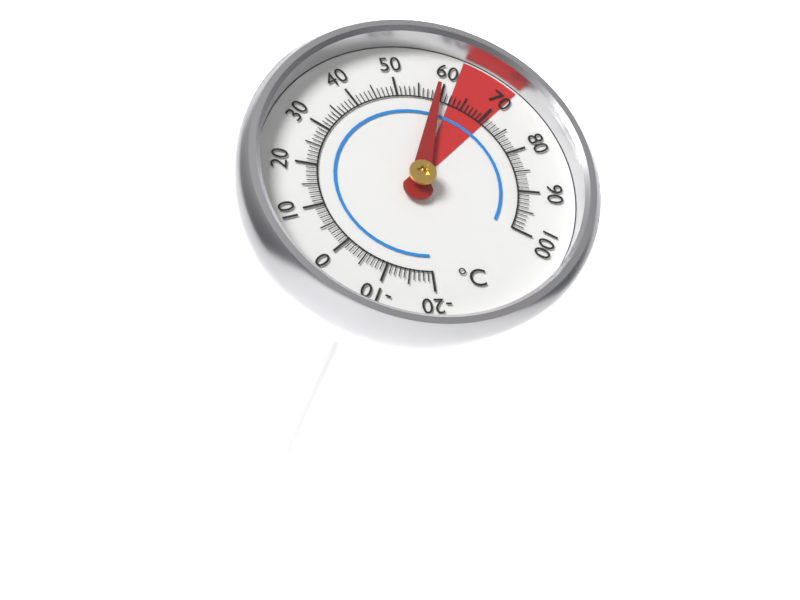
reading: 59 °C
